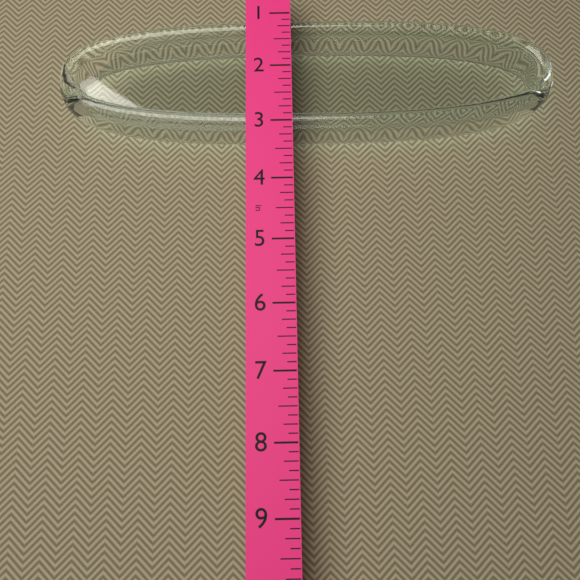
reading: 3.125 in
